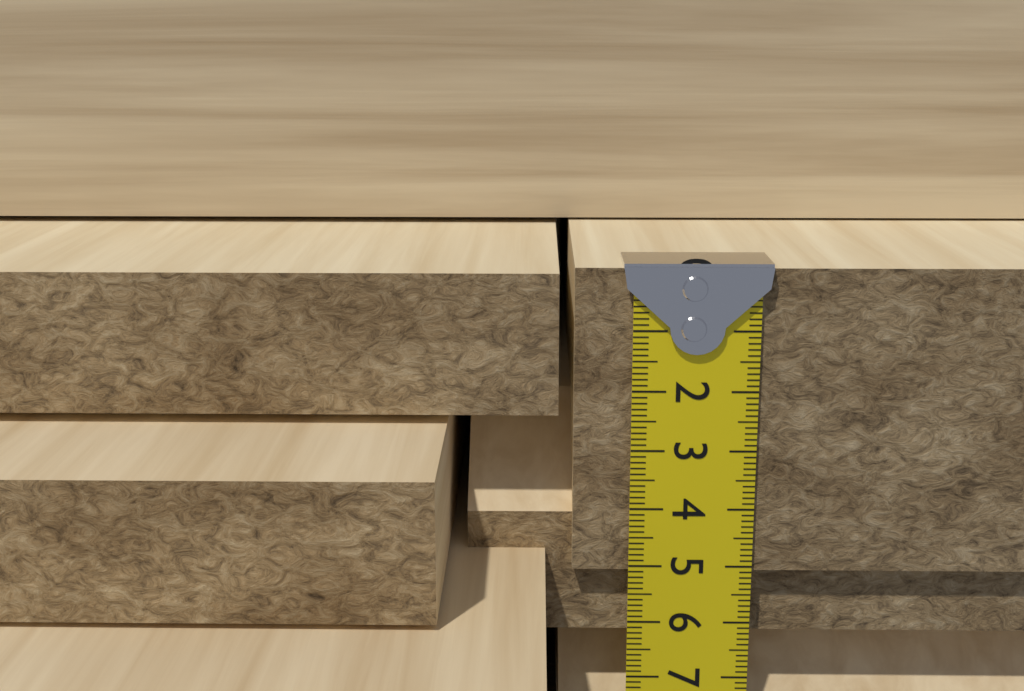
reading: 5.1 cm
